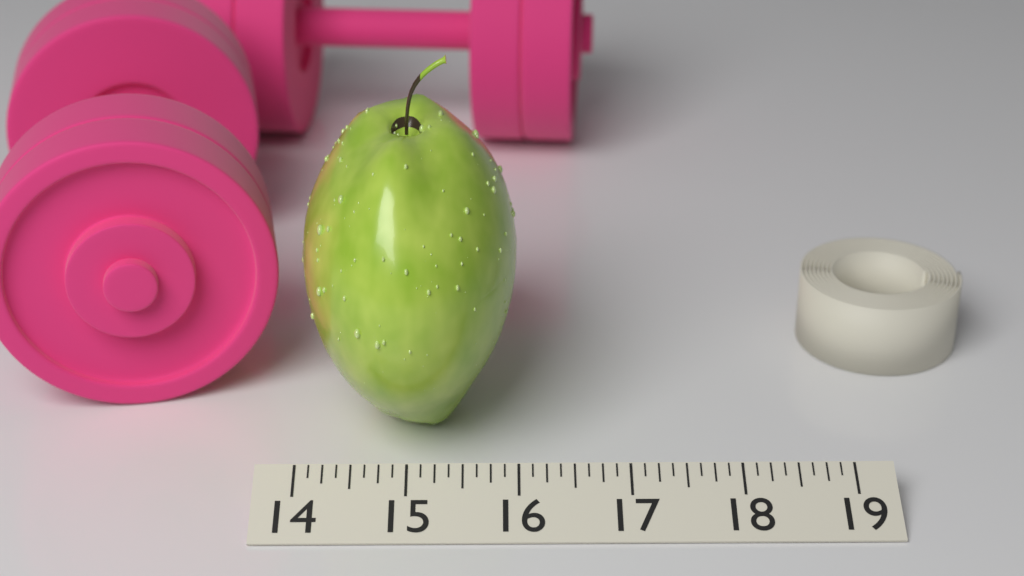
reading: 16.000 (no unit)
